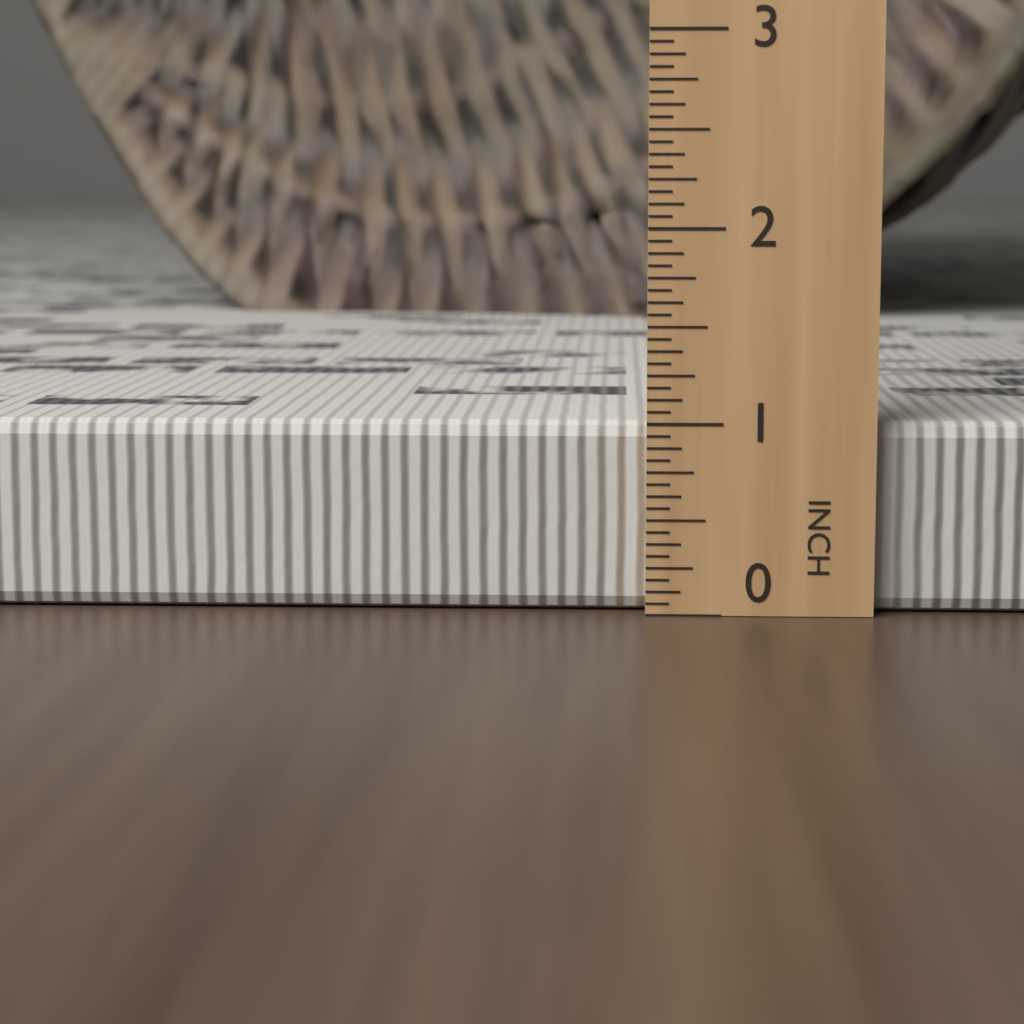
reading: 1.0000 in
